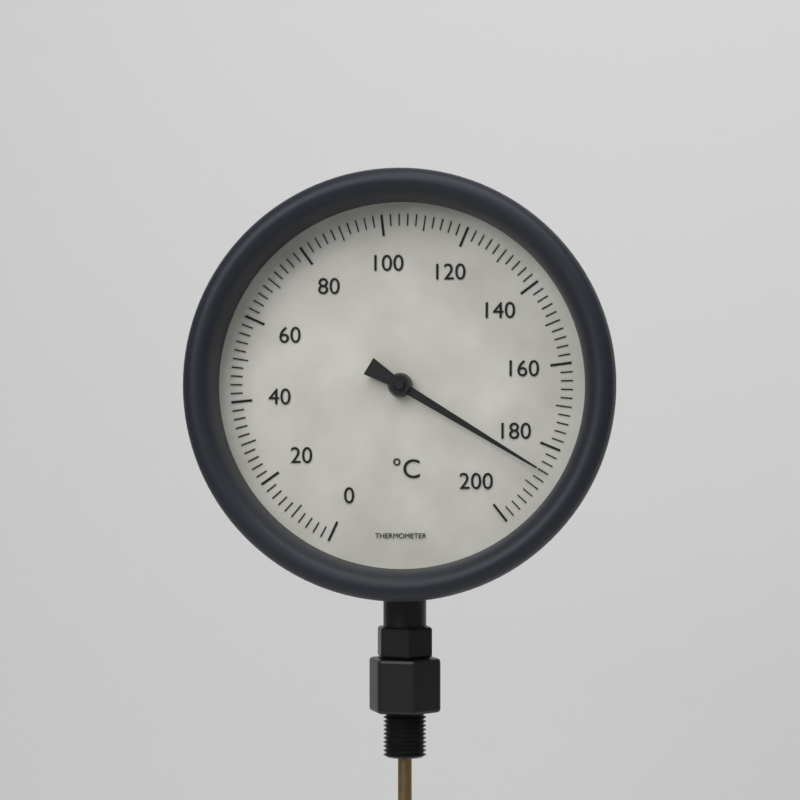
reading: 186 °C
